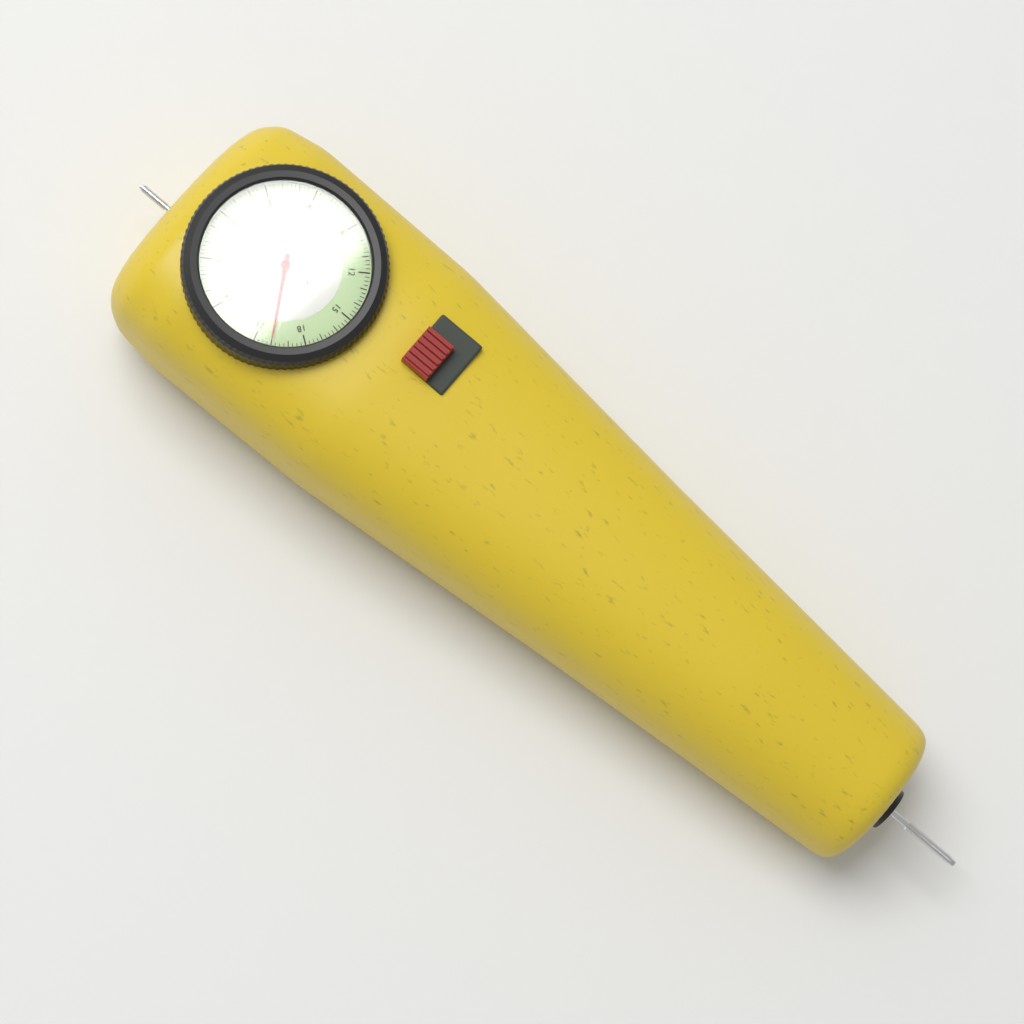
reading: 20.00 lbs
